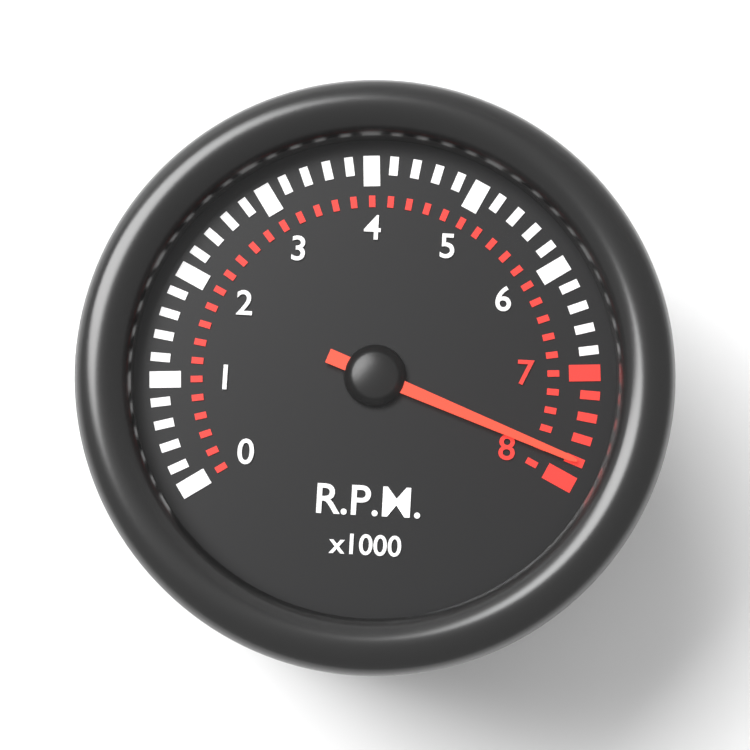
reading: 7.8 x1000 RPM
